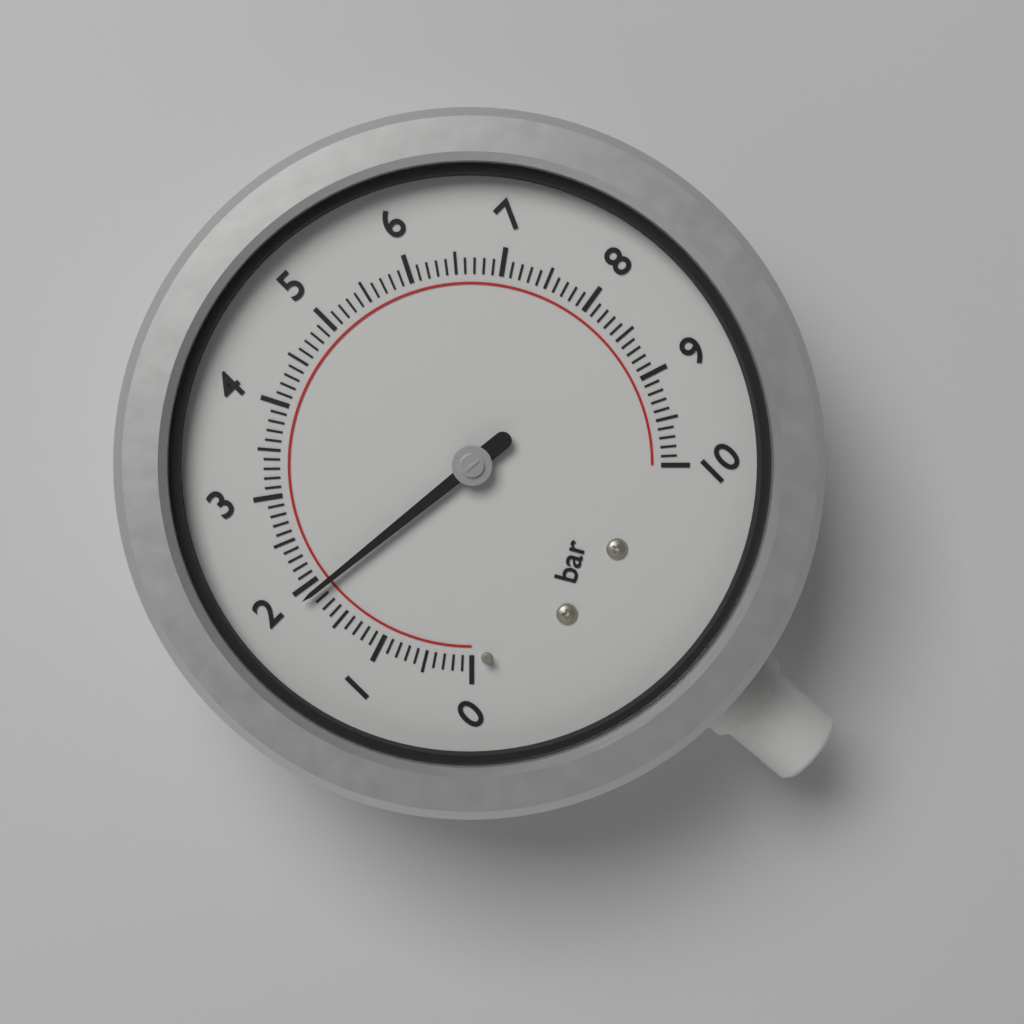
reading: 1.9 bar
